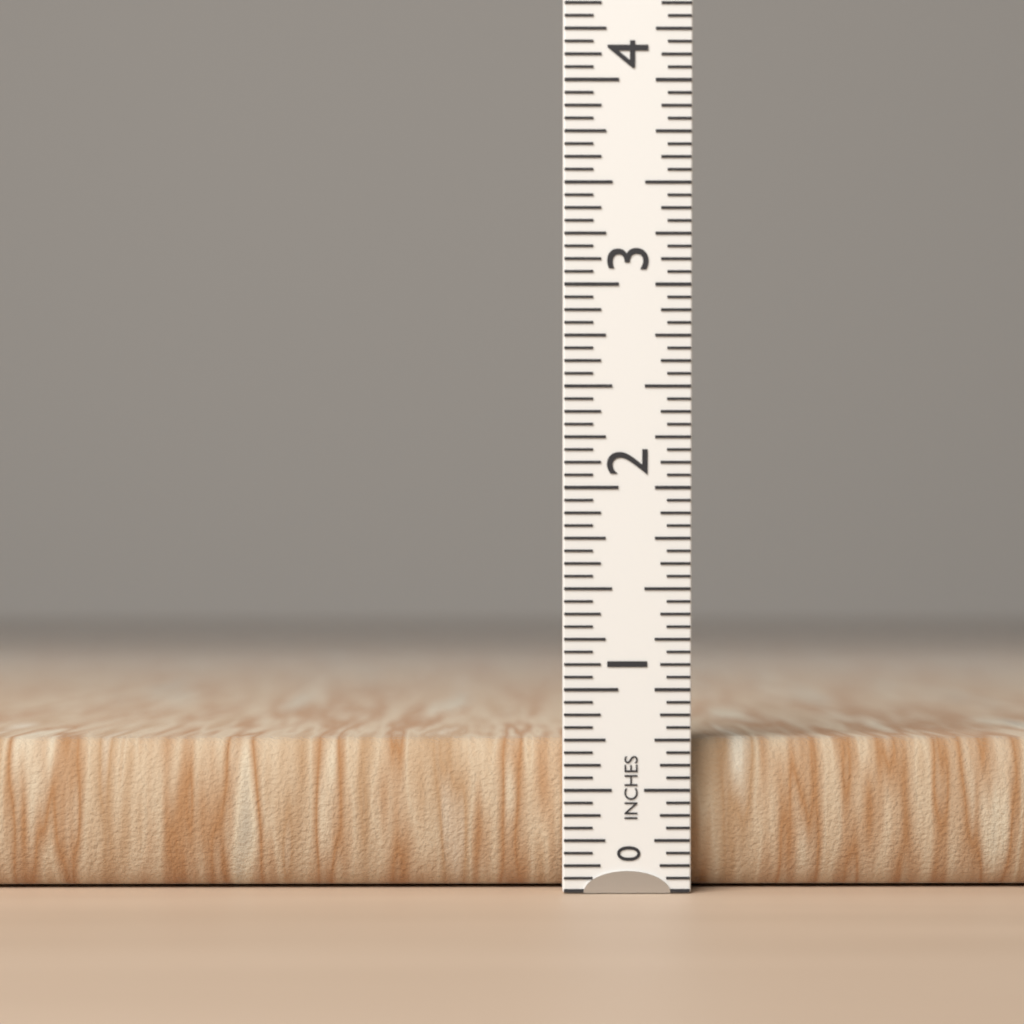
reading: 0.7500 in
